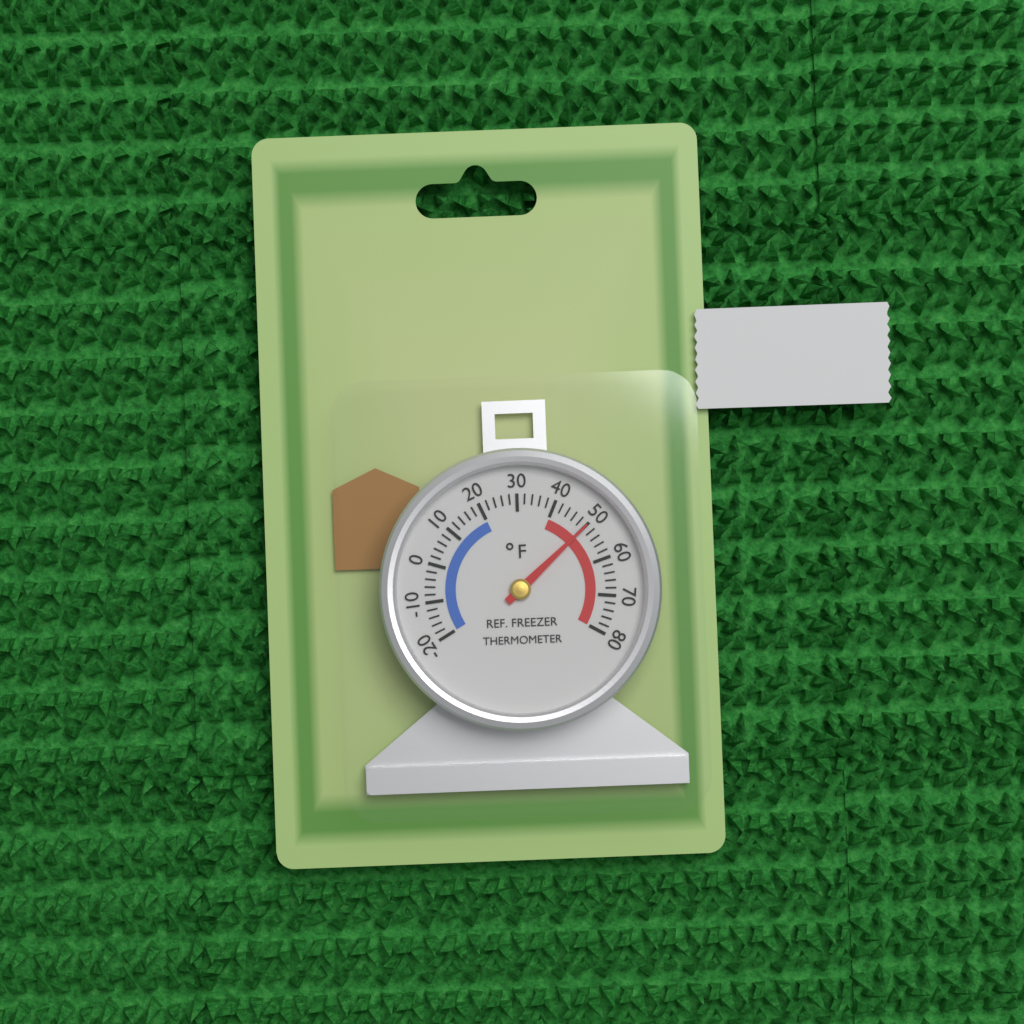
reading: 50 °F
